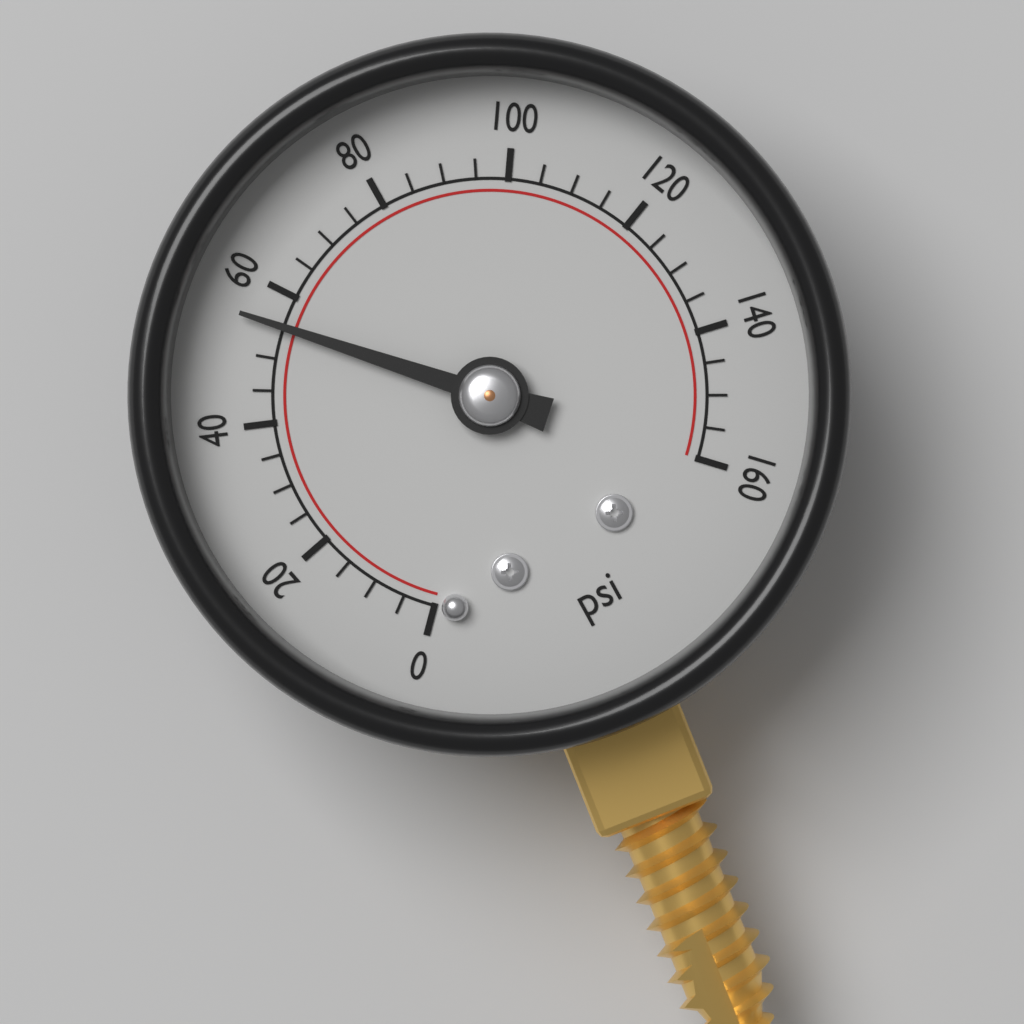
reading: 55 psi
